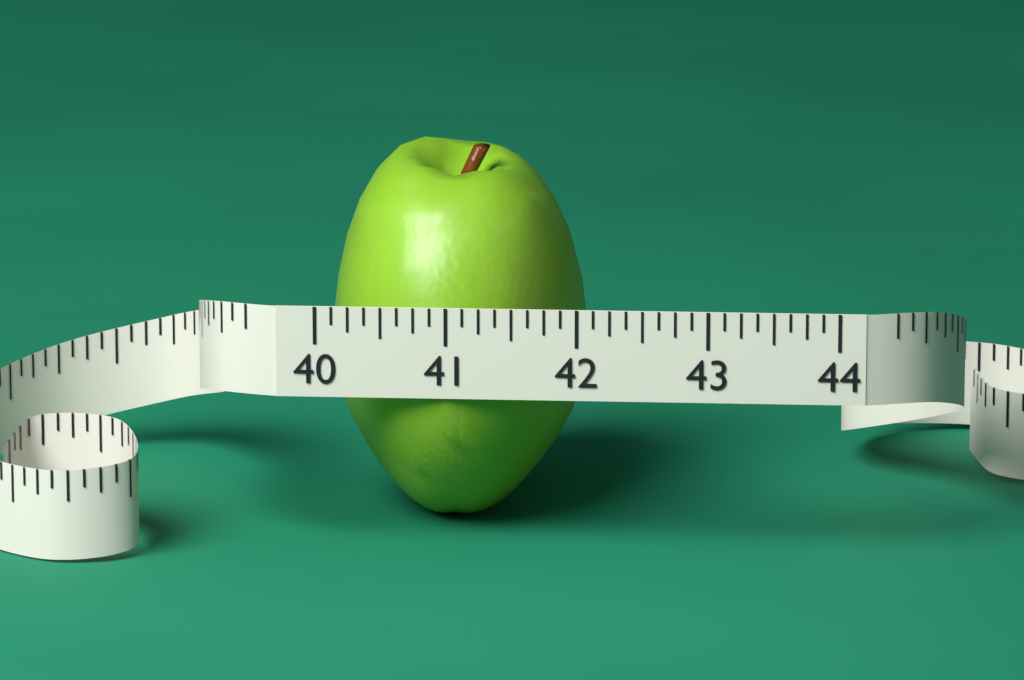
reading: 42.000 (no unit)
